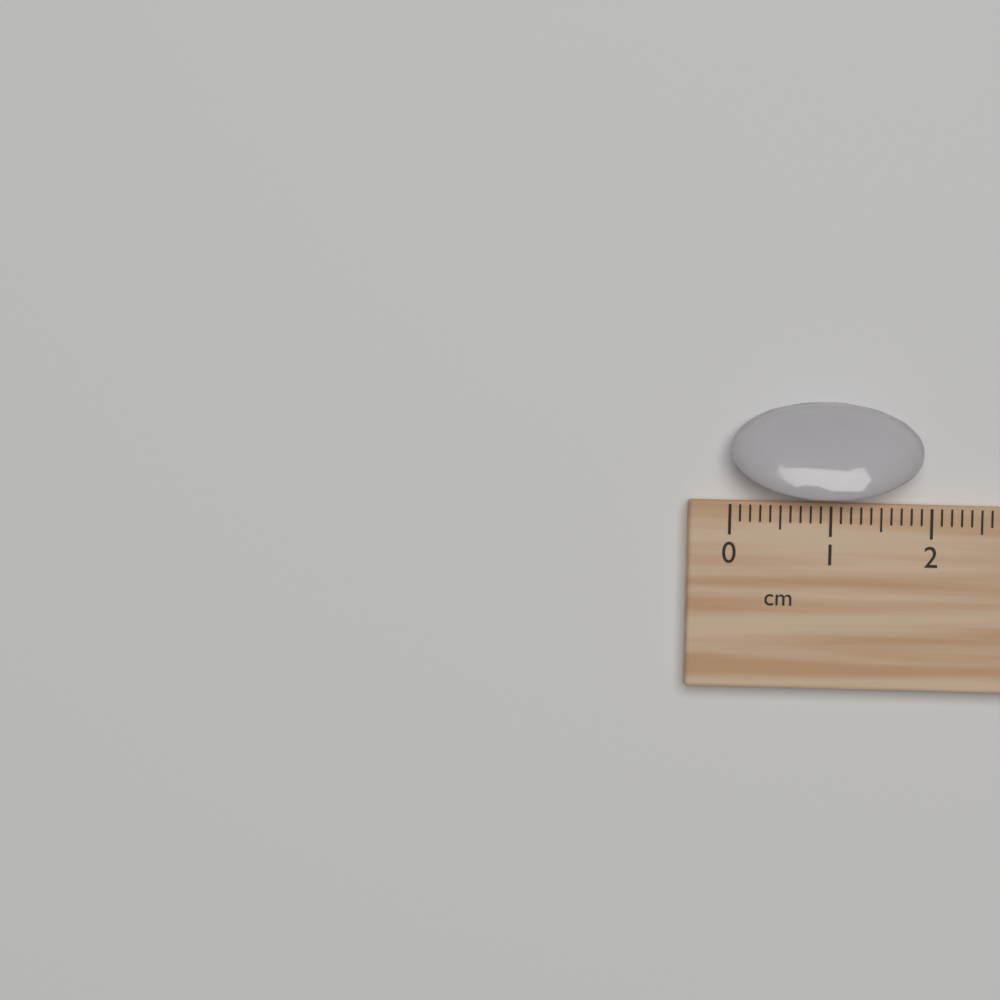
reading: 1.9 cm
